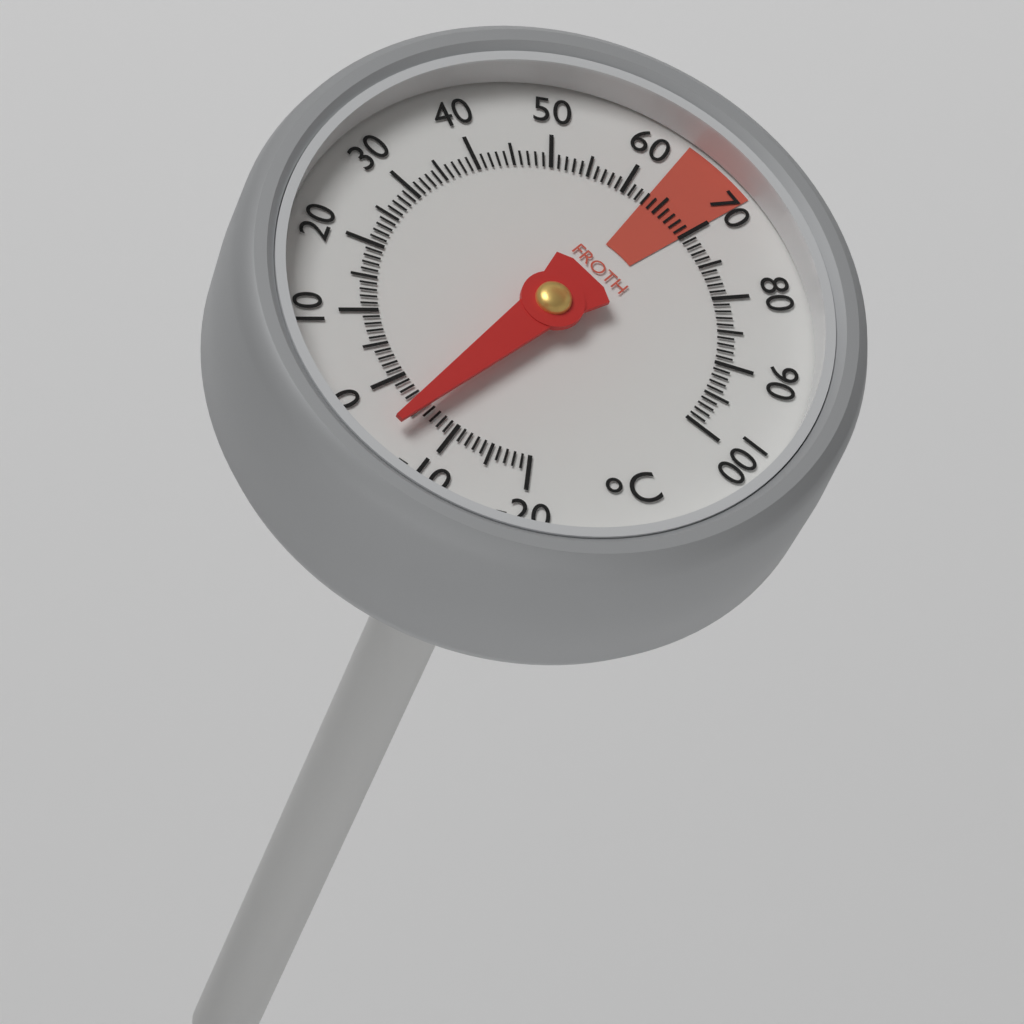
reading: -5 °C
